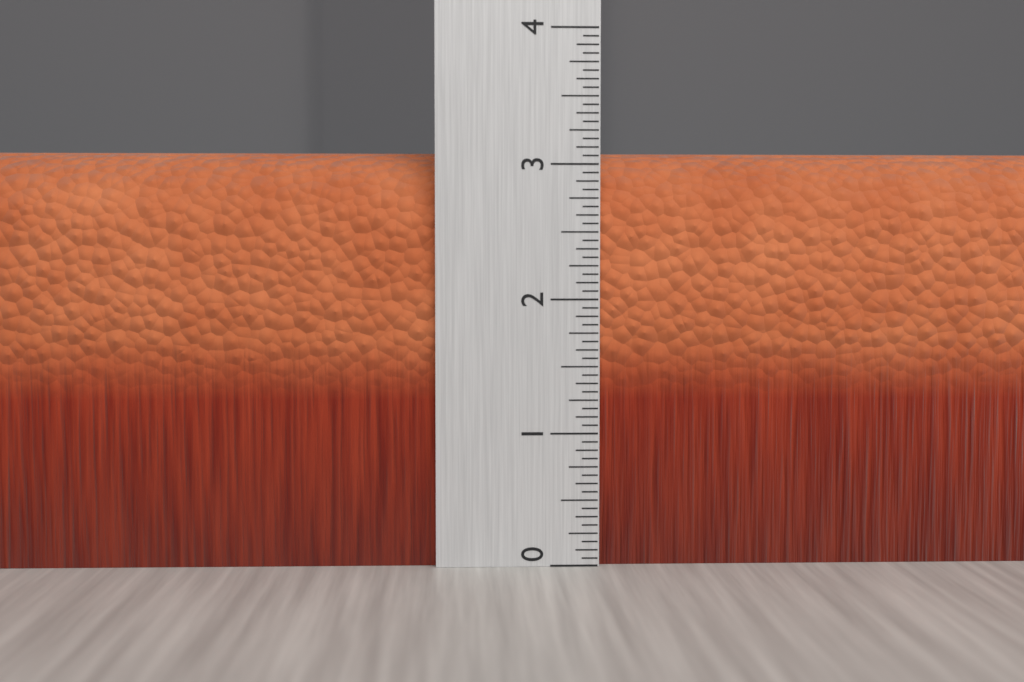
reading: 3.1250 (no unit)
